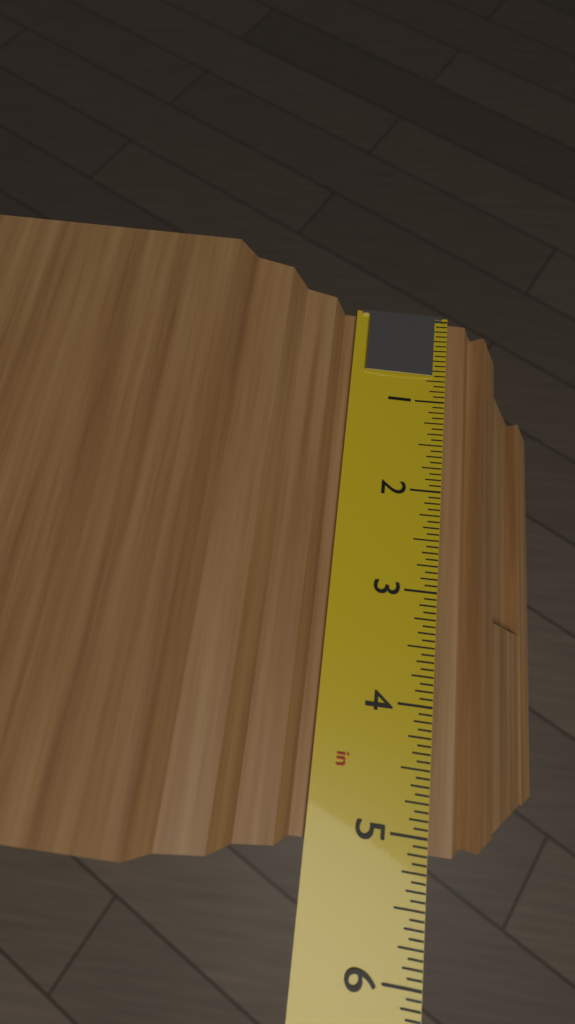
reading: 5.1250 in
